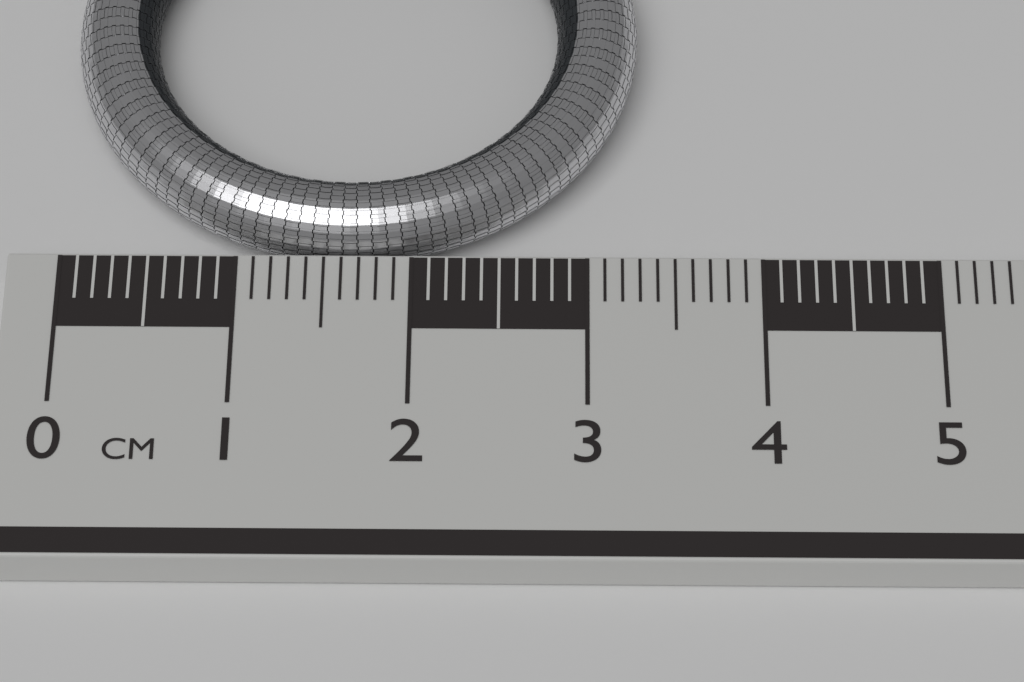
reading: 3.3 cm
